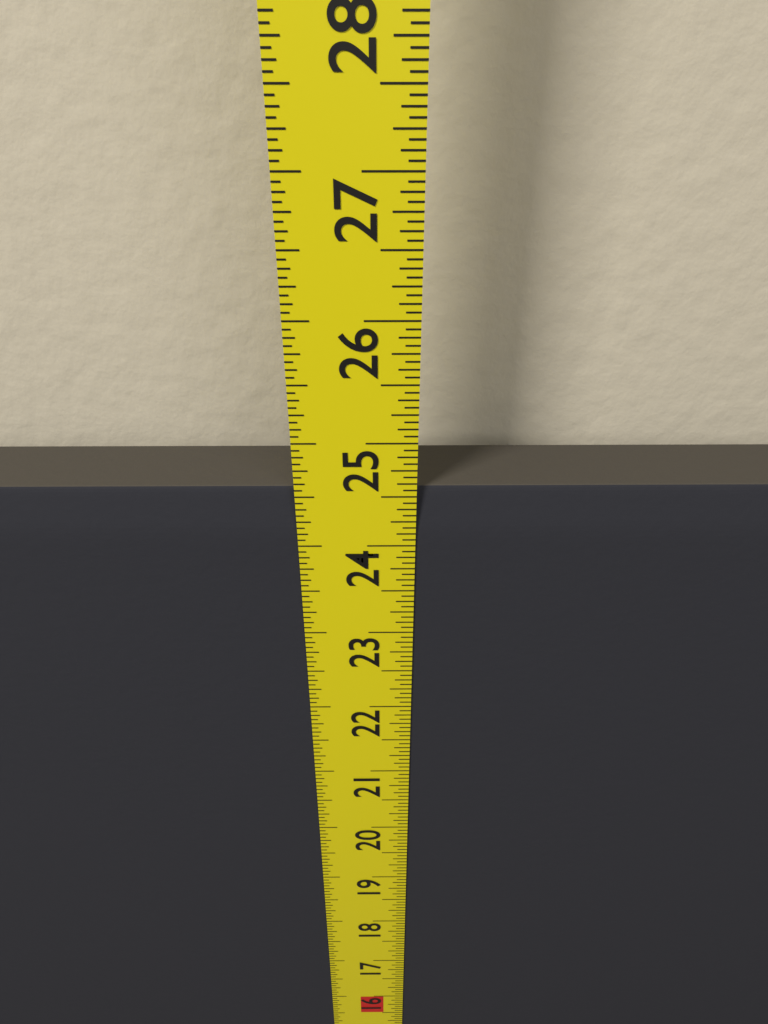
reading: 24.5625 in
